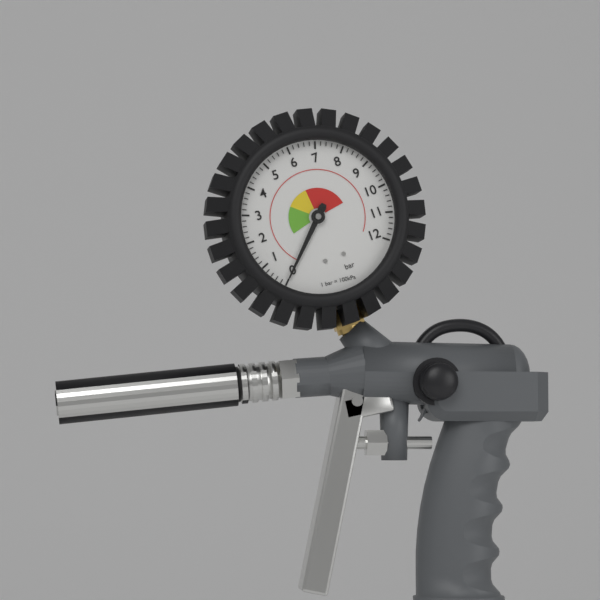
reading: 0.0 bar
